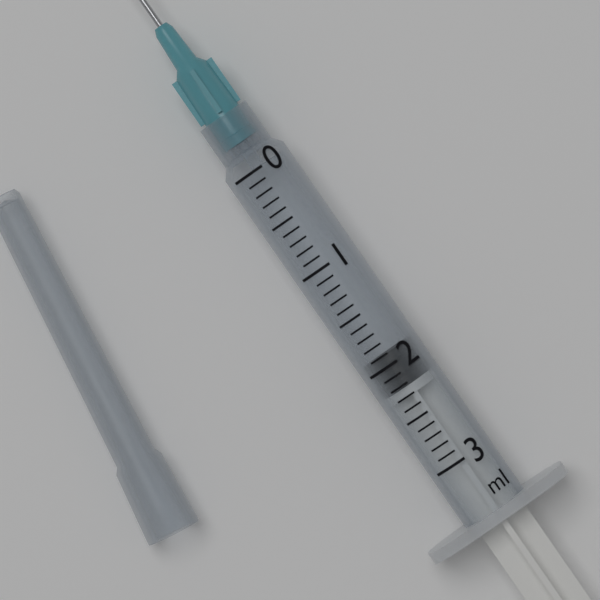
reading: 1.9 ml
